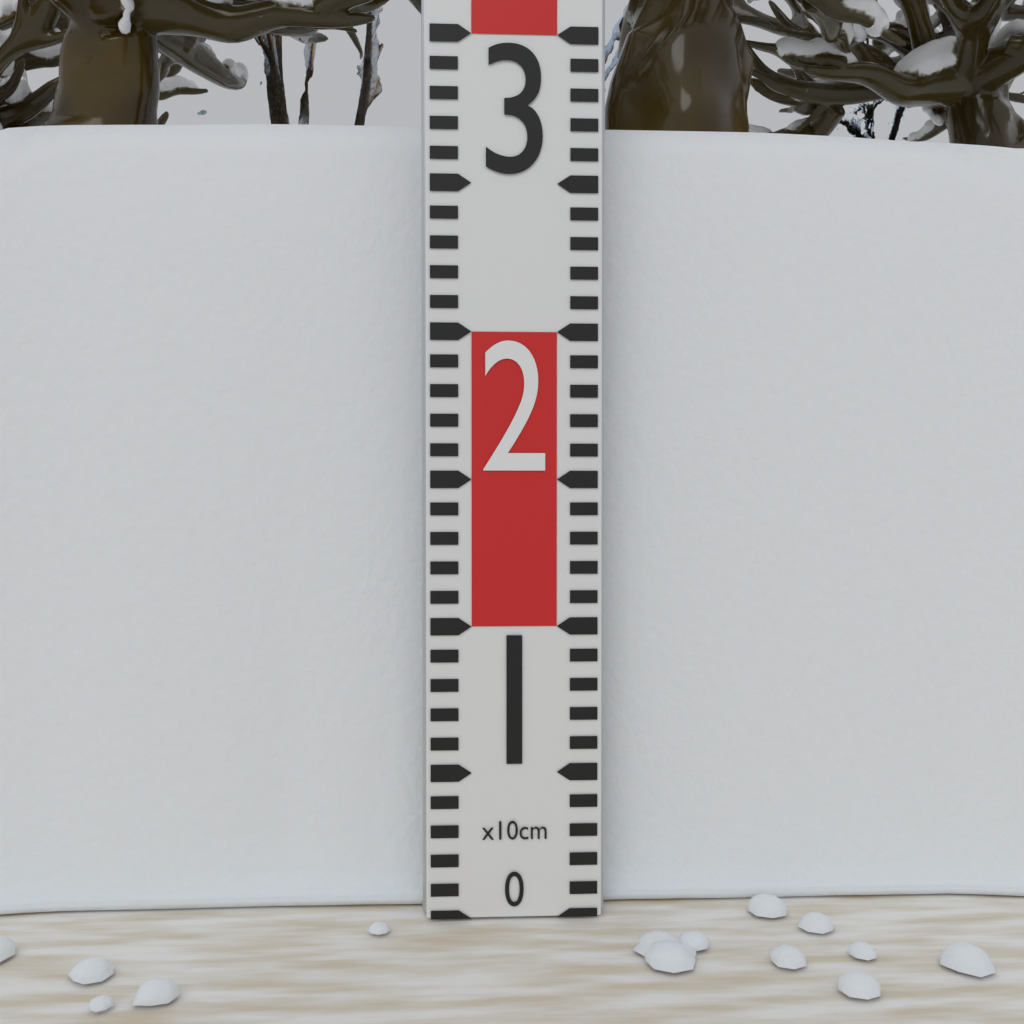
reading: 28 cm
